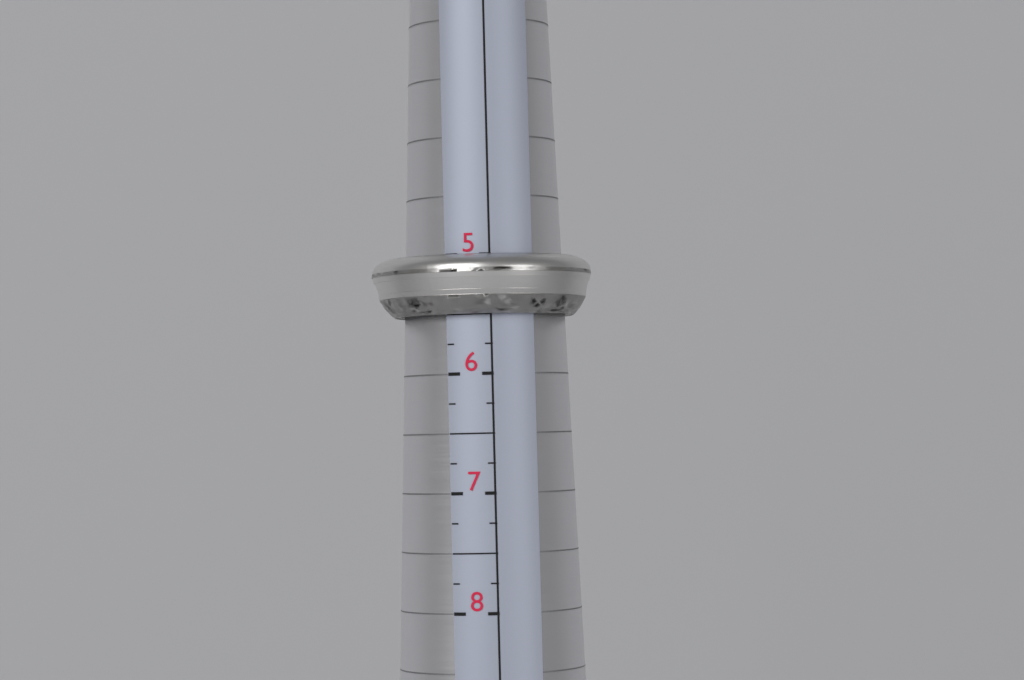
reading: 5.50 (no unit)
